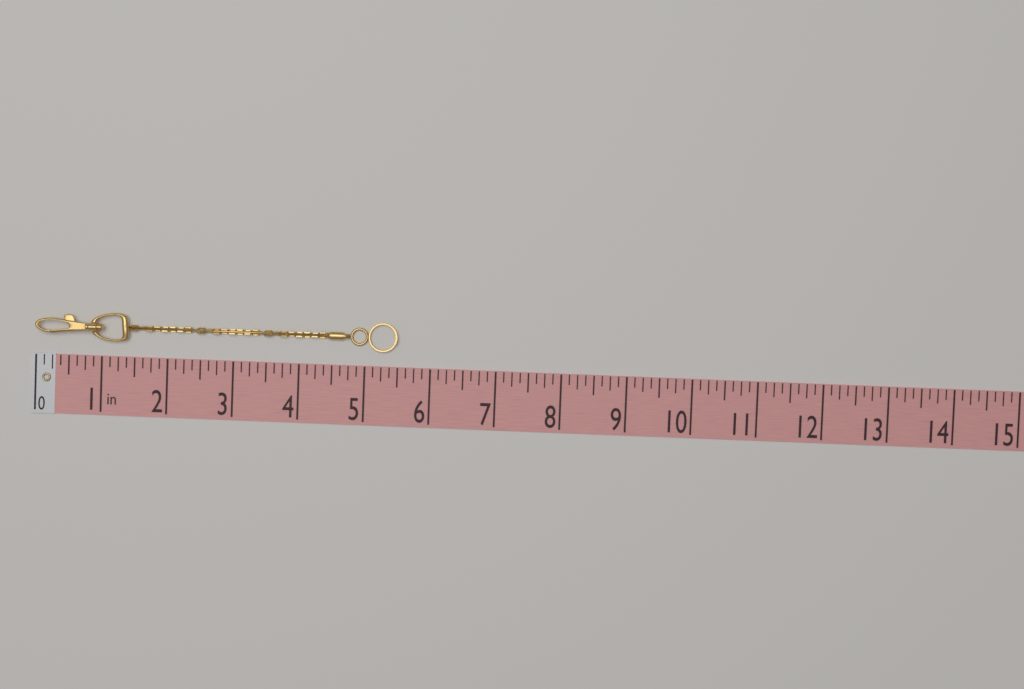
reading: 5.500 in
